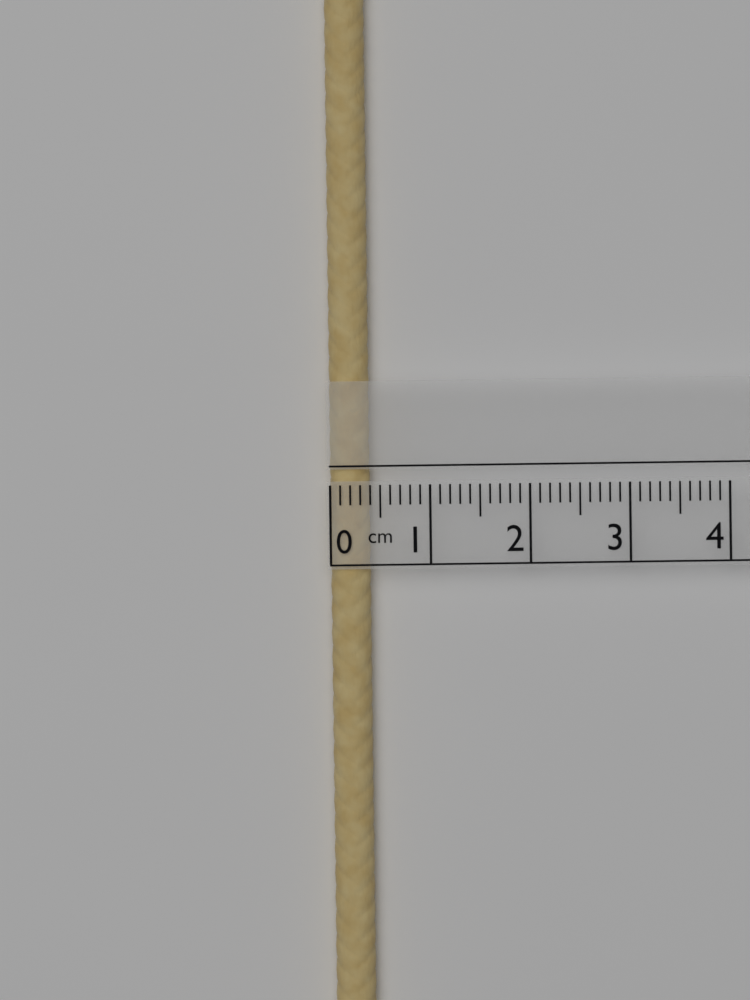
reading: 0.4 cm
